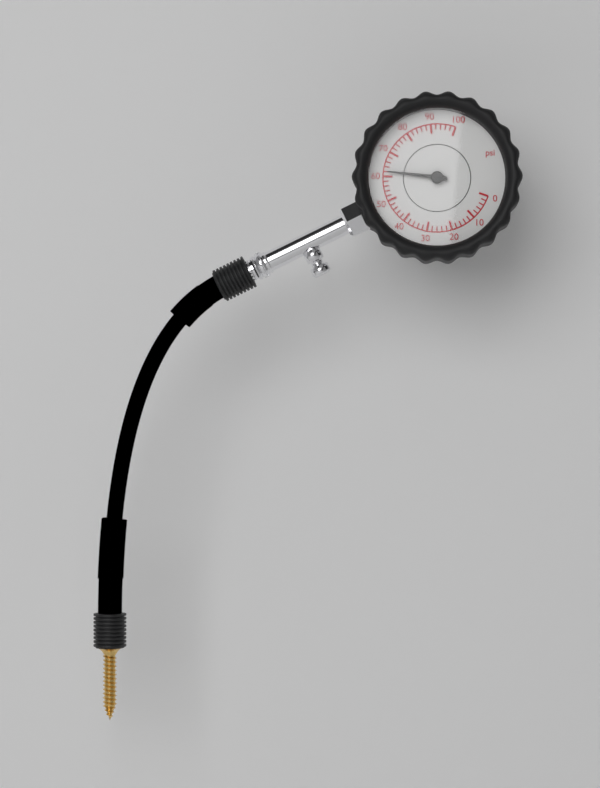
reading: 62 psi
